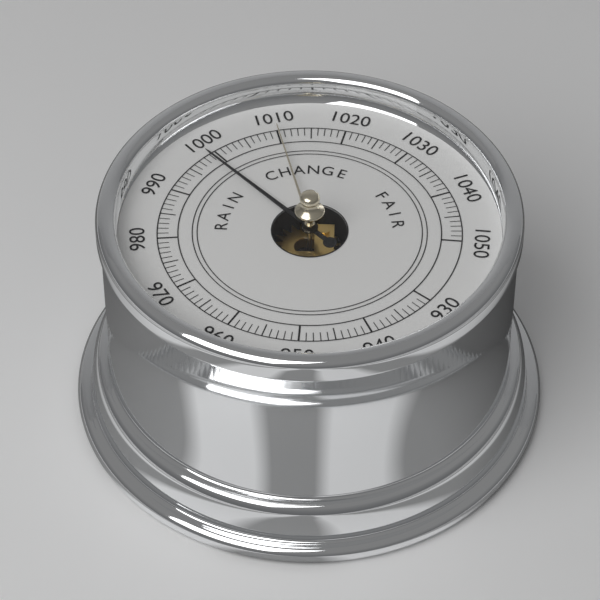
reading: 999 (no unit)
